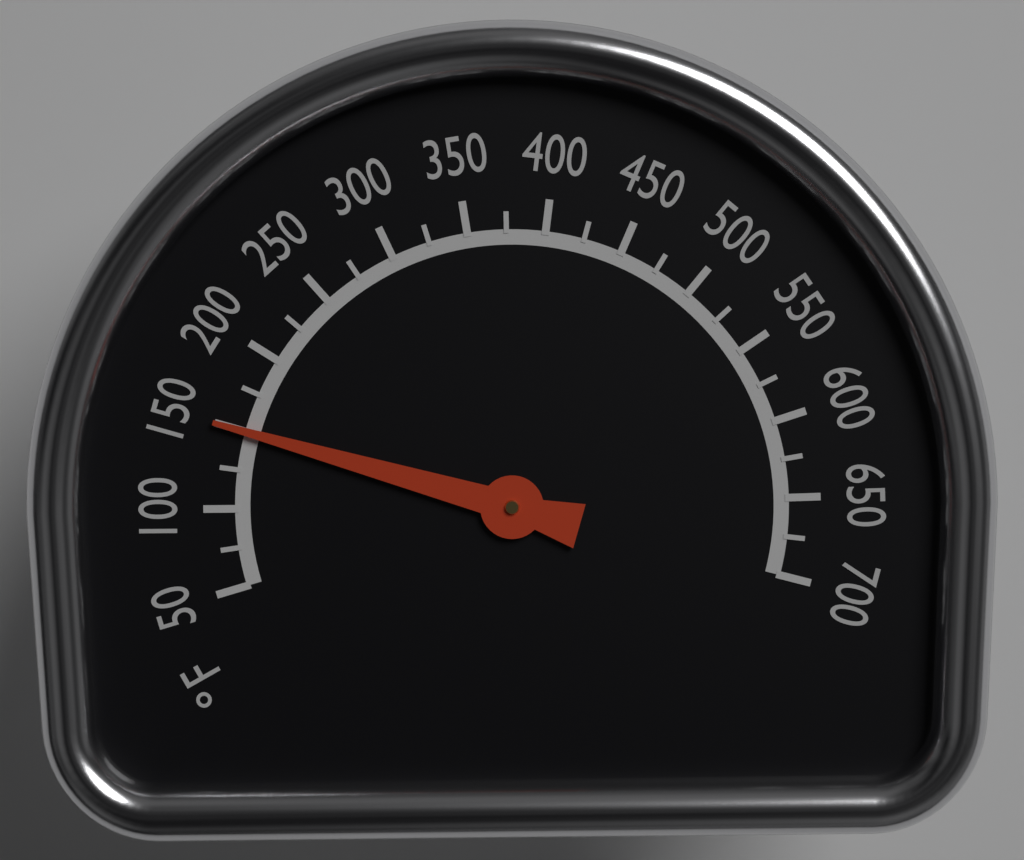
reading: 150 °F
